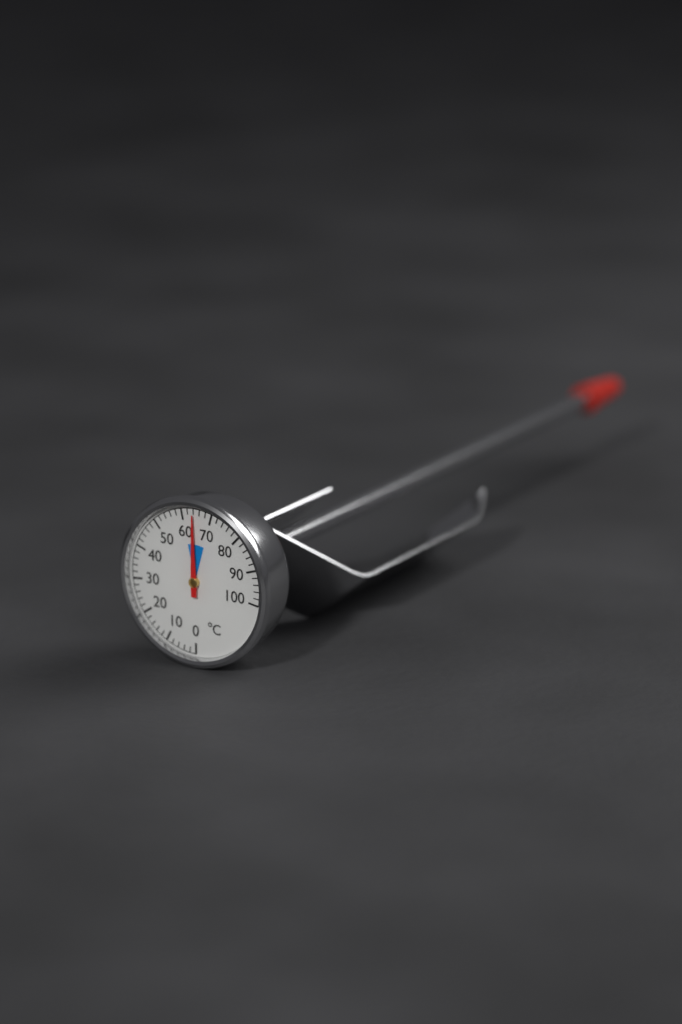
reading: 64 °C
